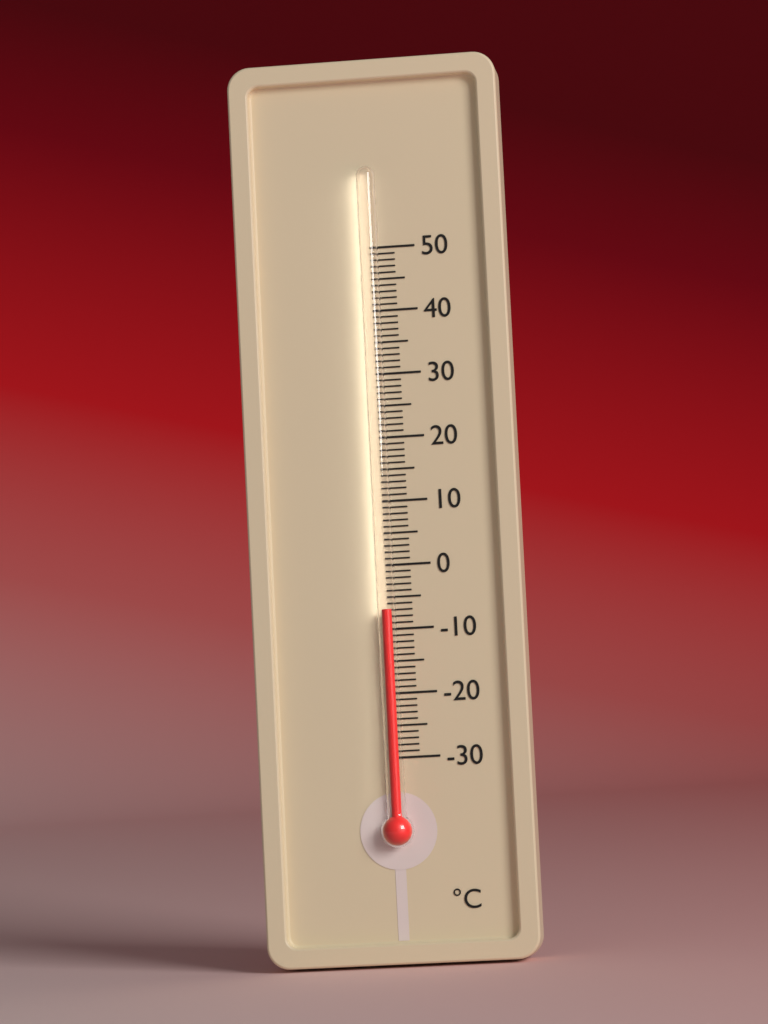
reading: -7 °C
